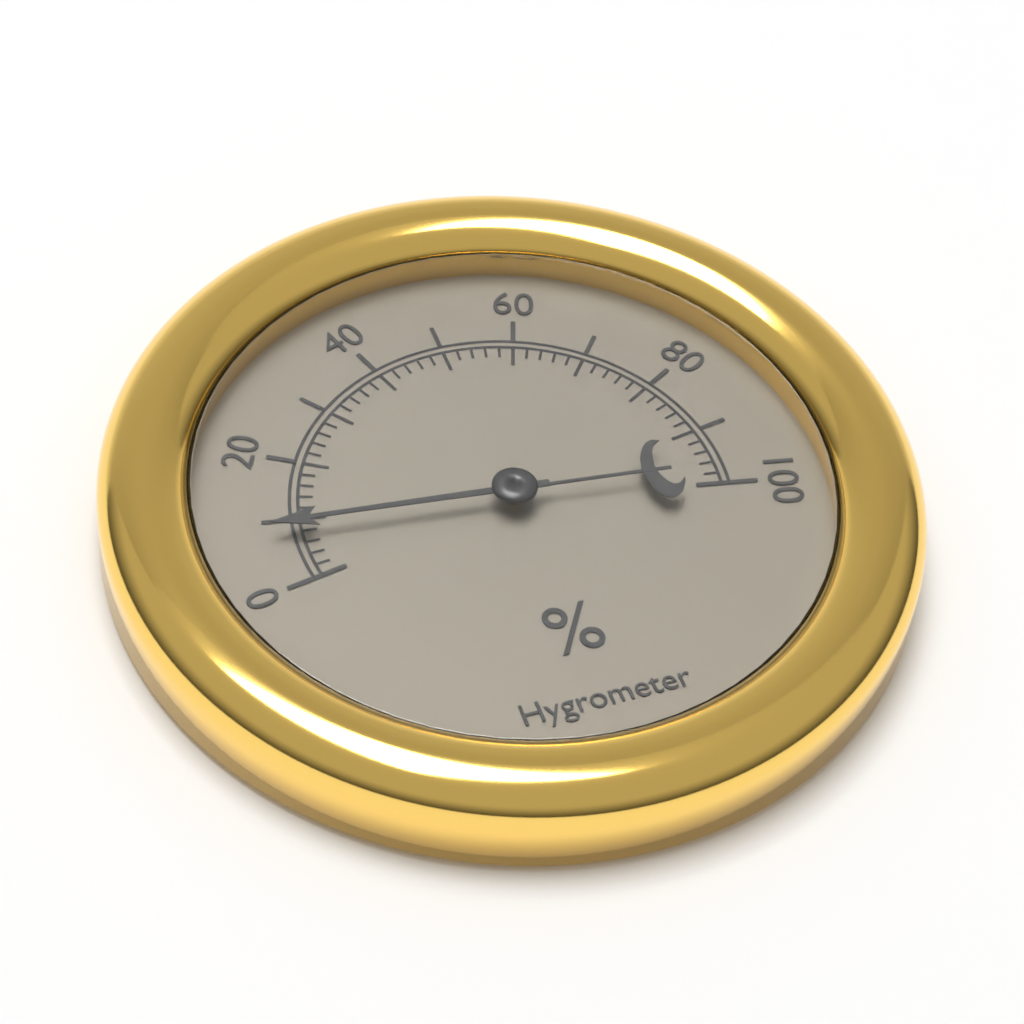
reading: 8 %
